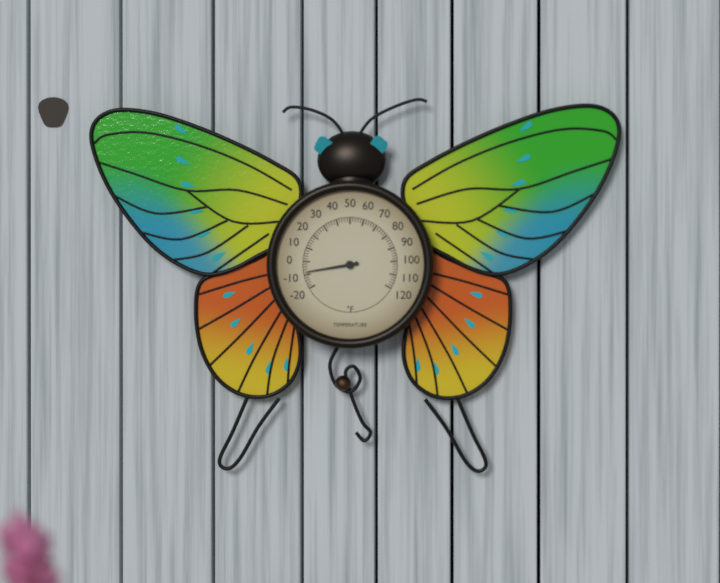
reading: -8 °F
